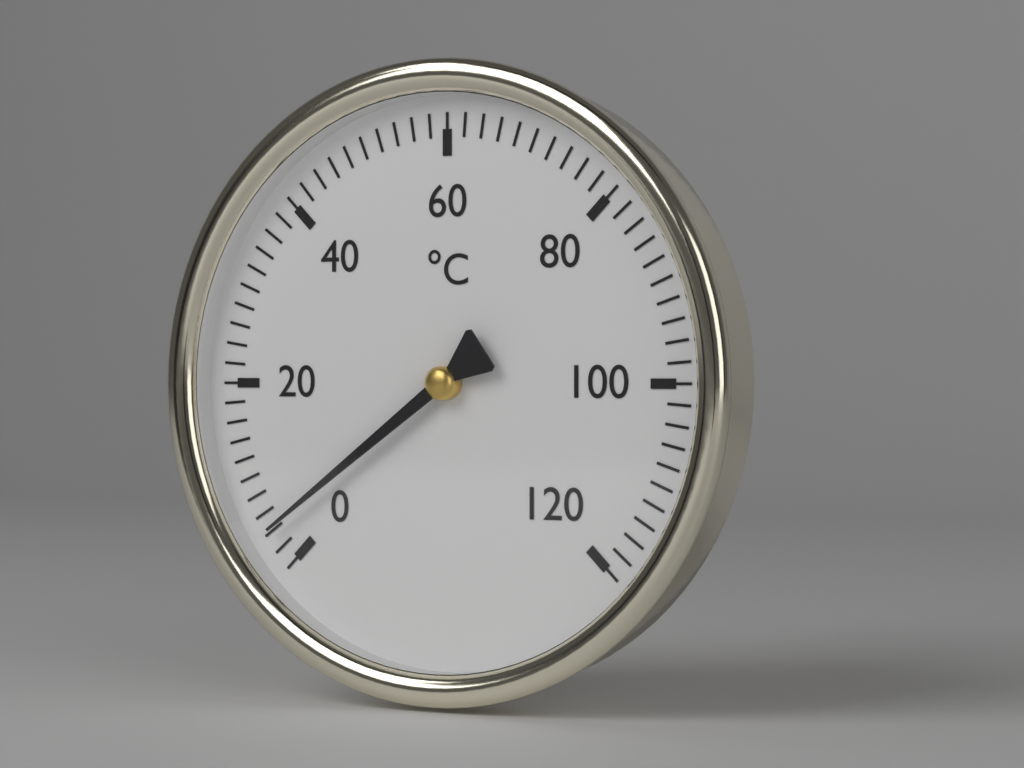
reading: 4 °C
